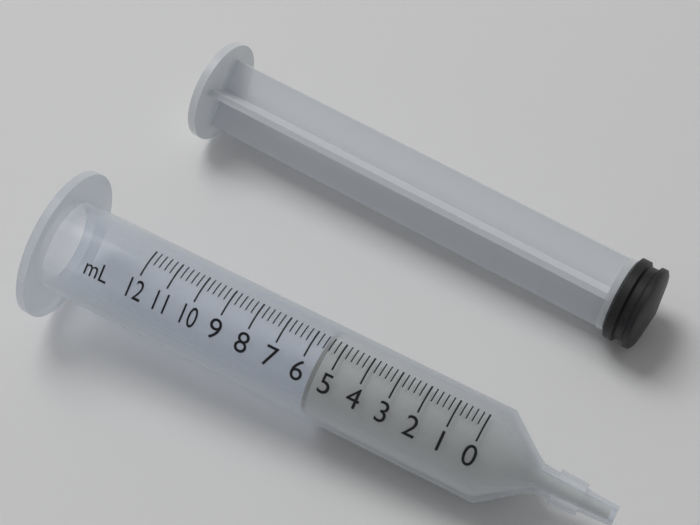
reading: 5.6 ml
